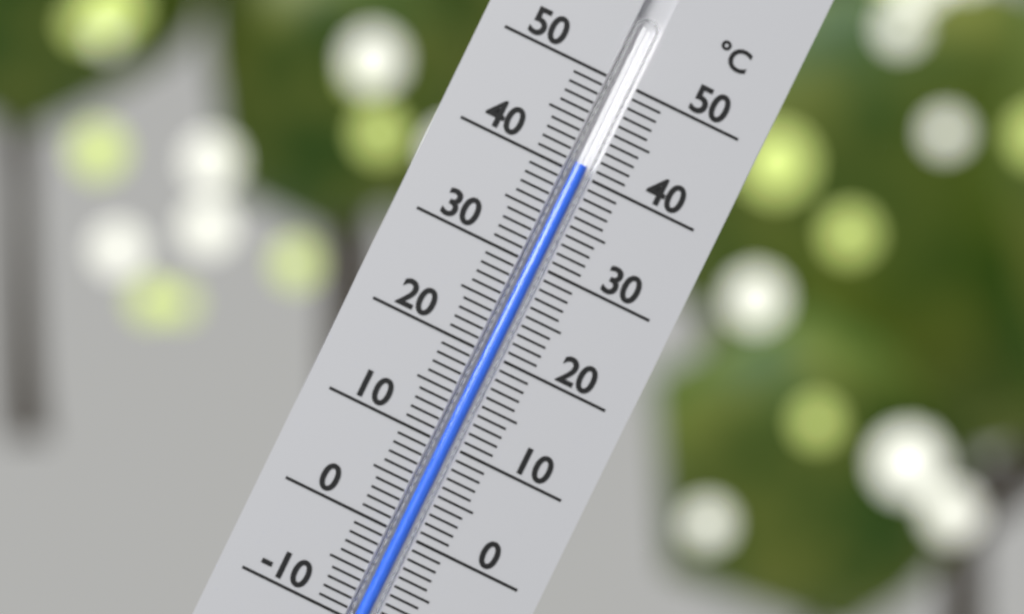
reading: 41 °C
